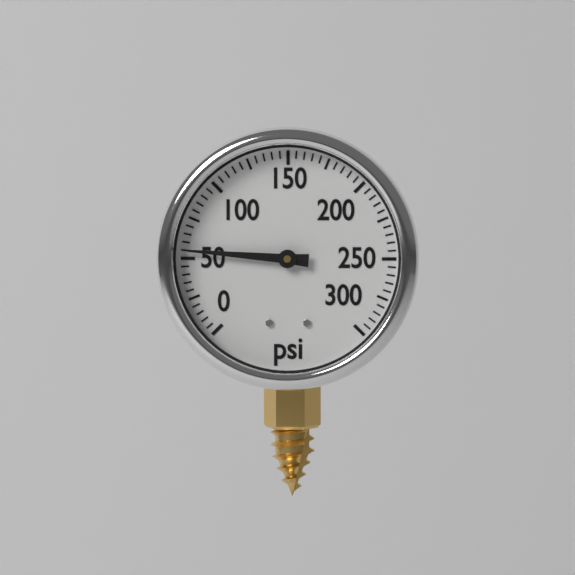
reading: 55 psi
